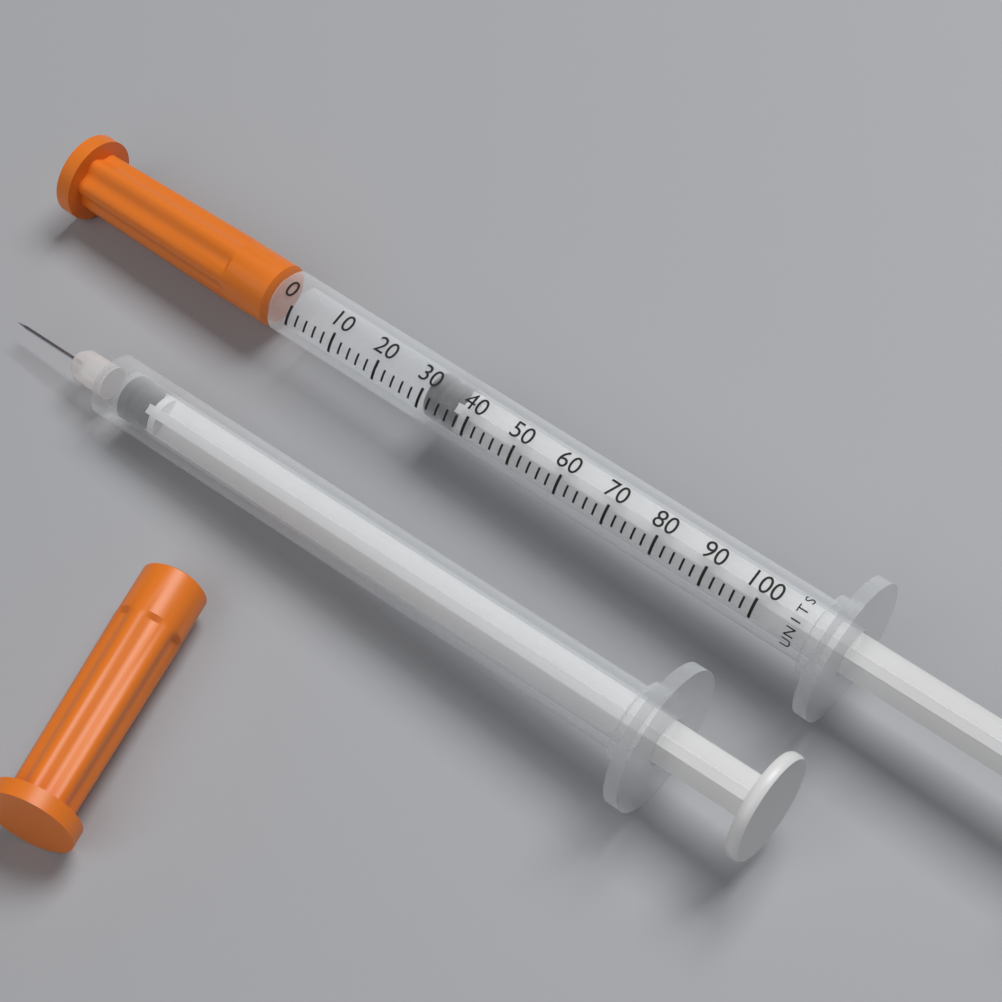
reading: 30 units
